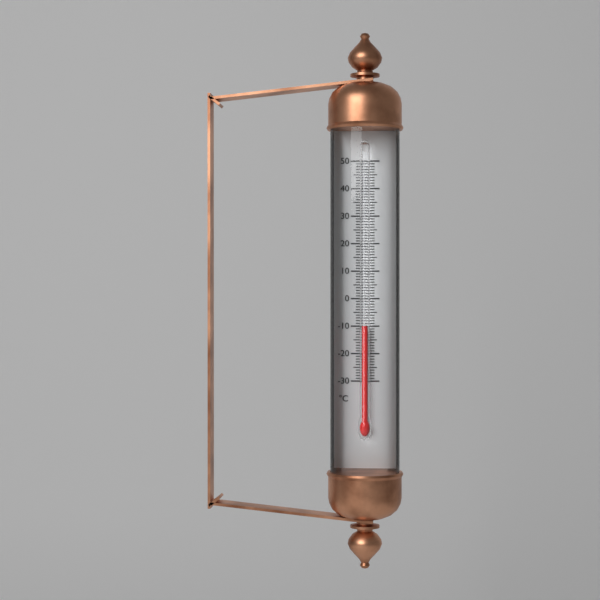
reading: -10 °C
